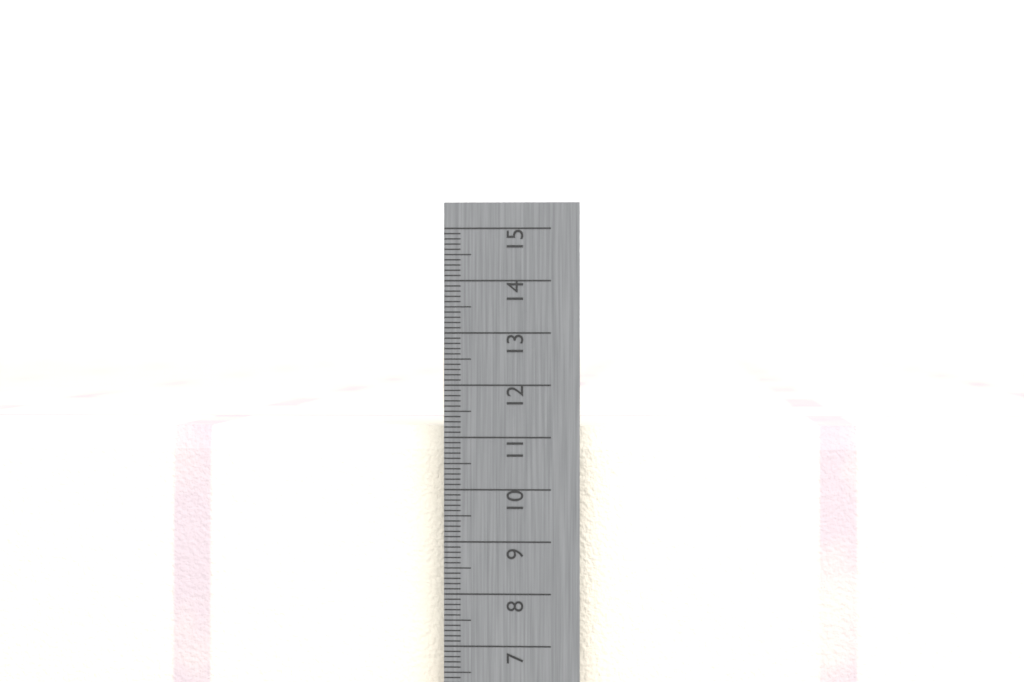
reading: 11.2 cm
